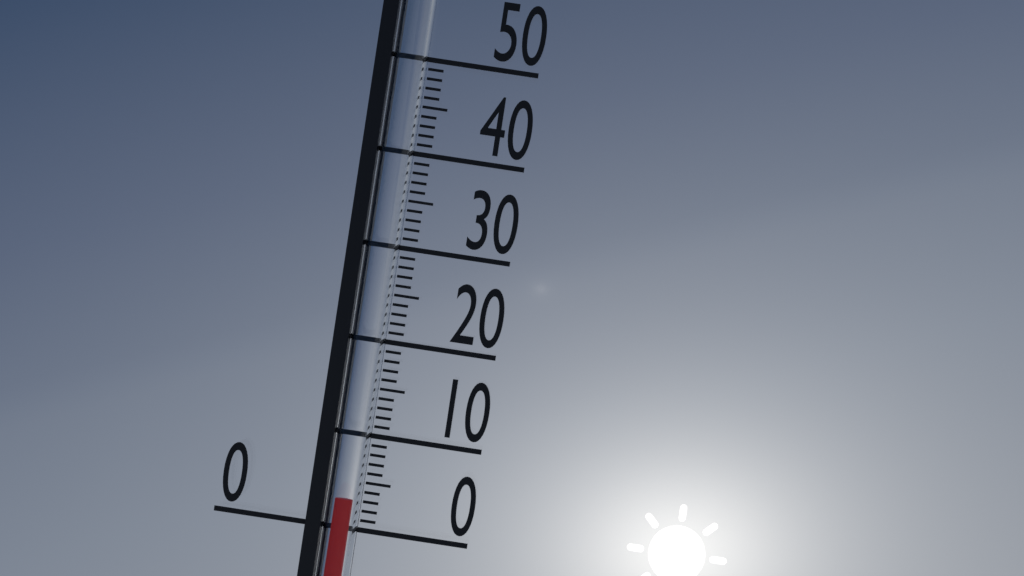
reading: 3 (no unit)
